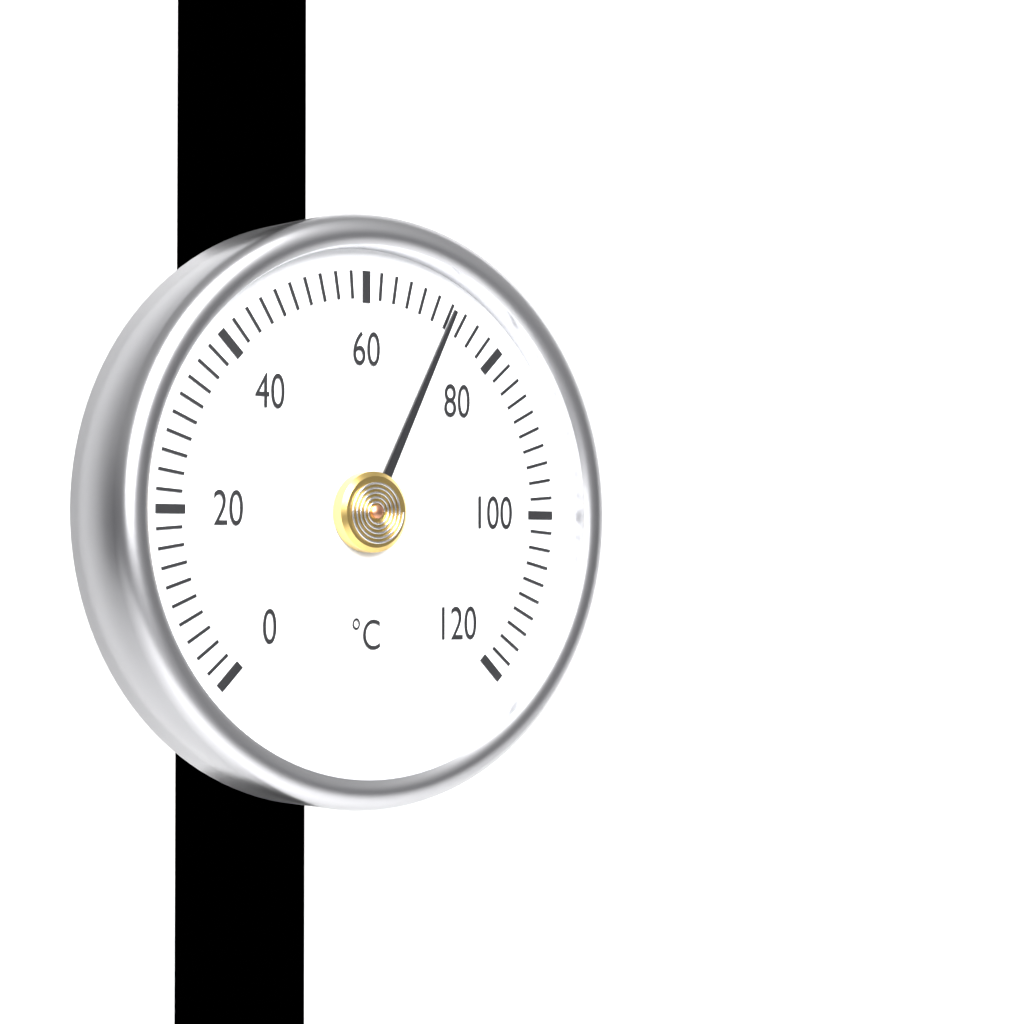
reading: 72 °C
